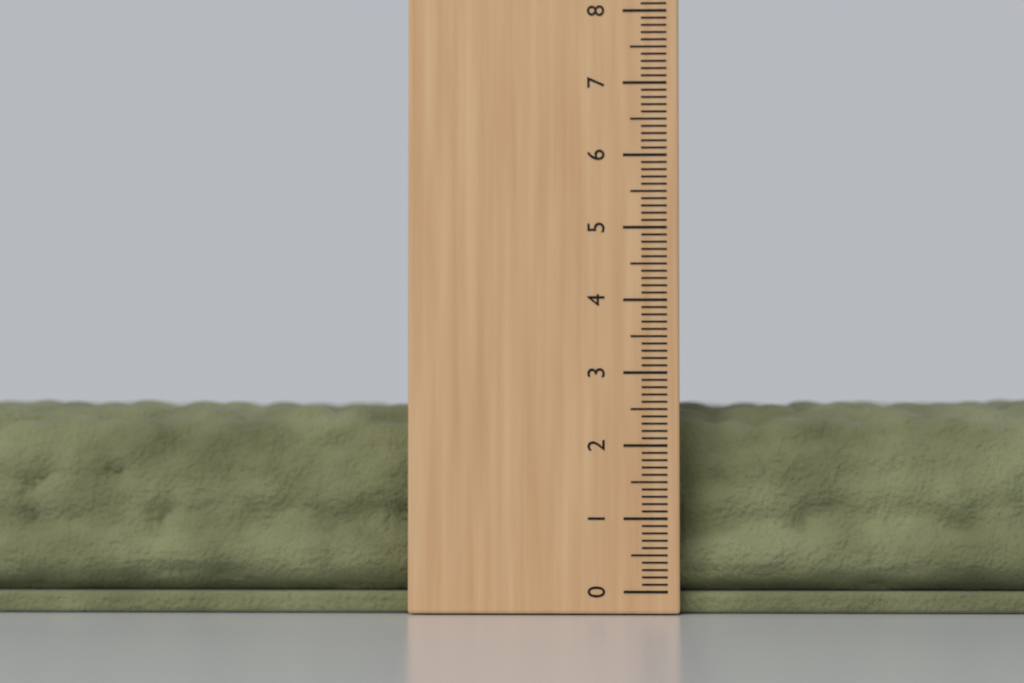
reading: 2.7 (no unit)
